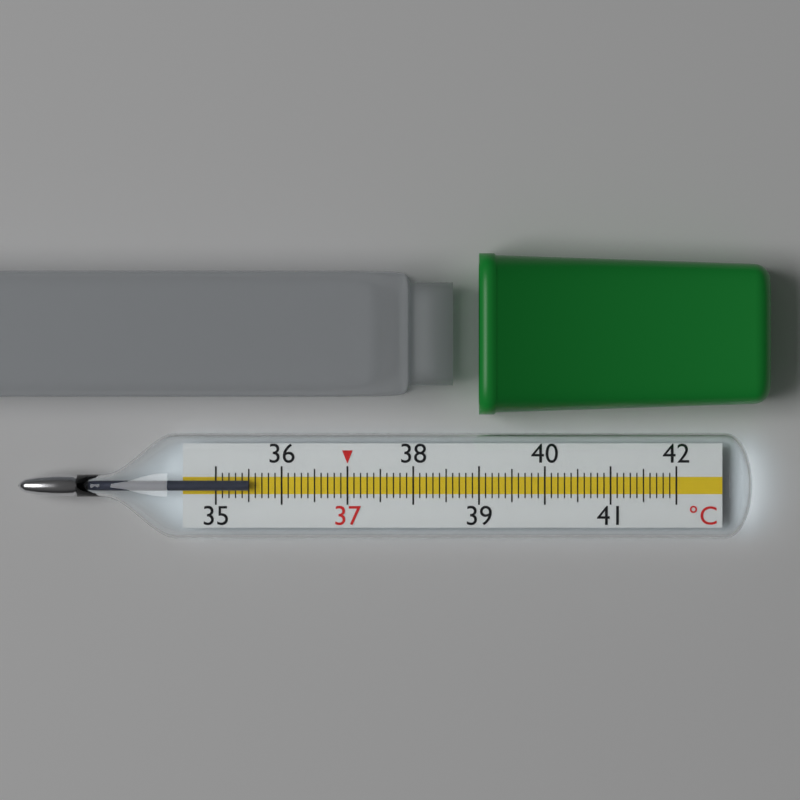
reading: 35.5 °C
